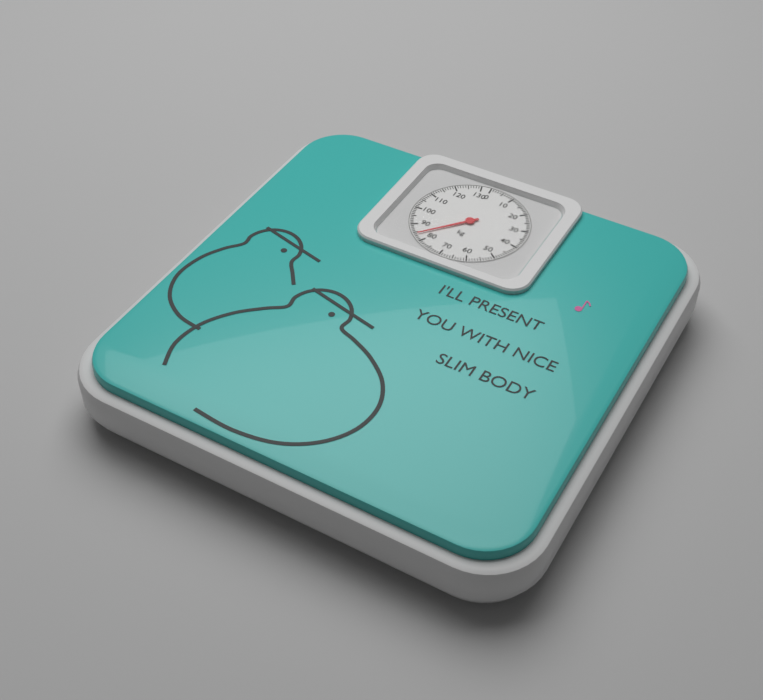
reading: 84 kg
